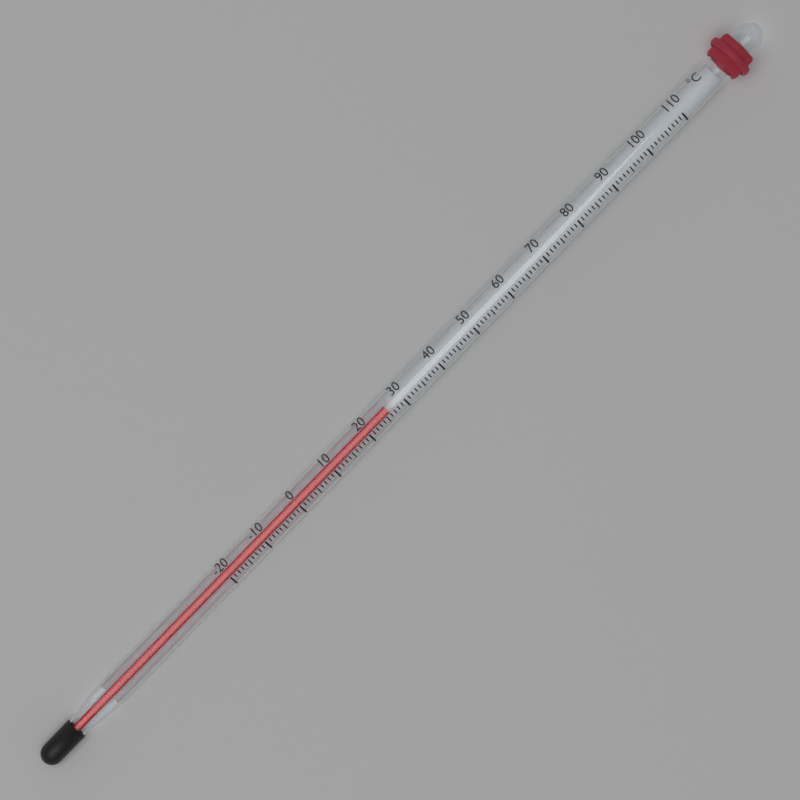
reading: 26 °C
